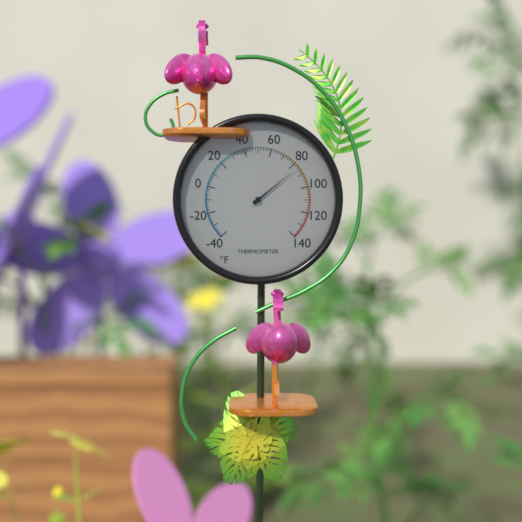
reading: 84 °F
